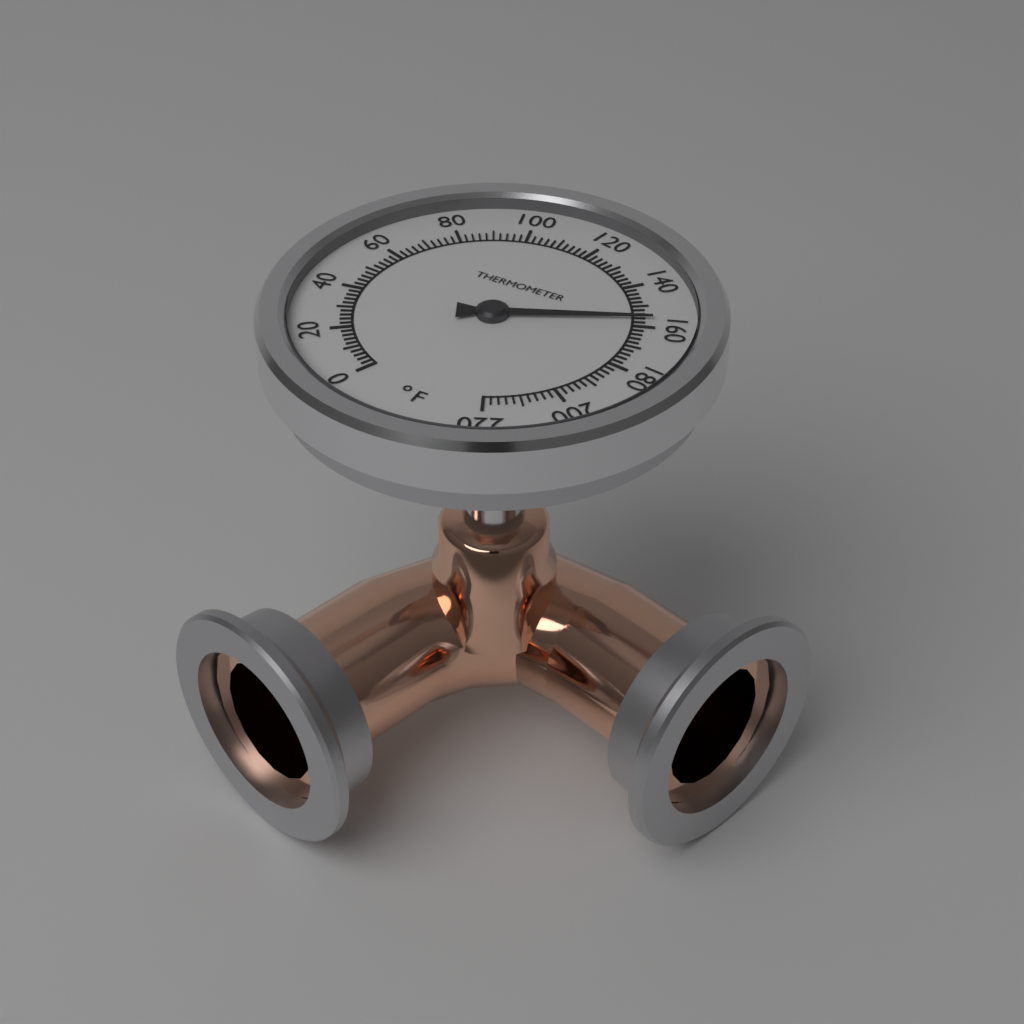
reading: 156 °F
